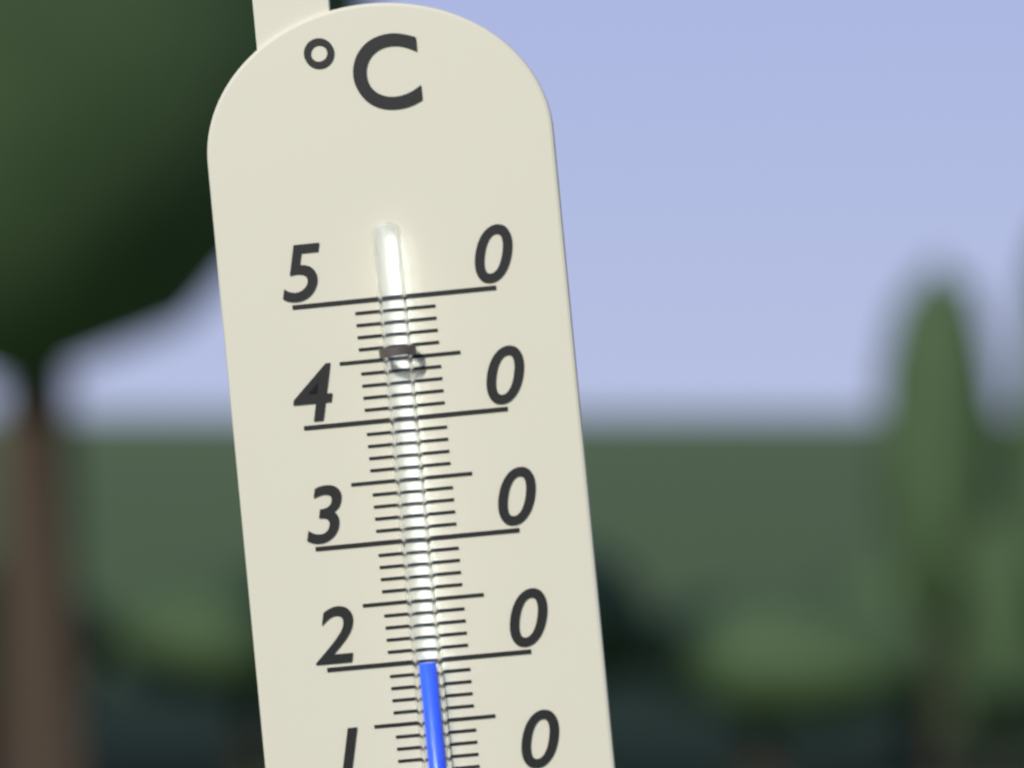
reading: 20 °C
